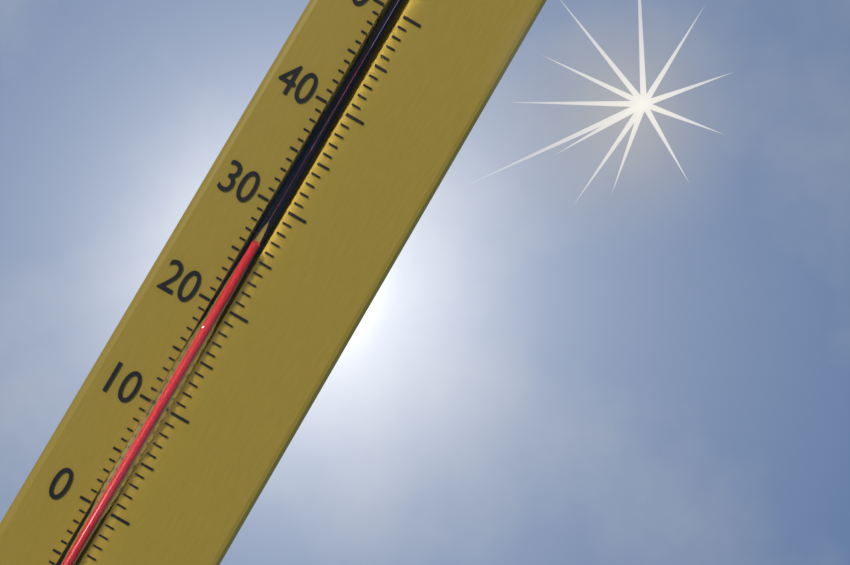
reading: 26 °C
